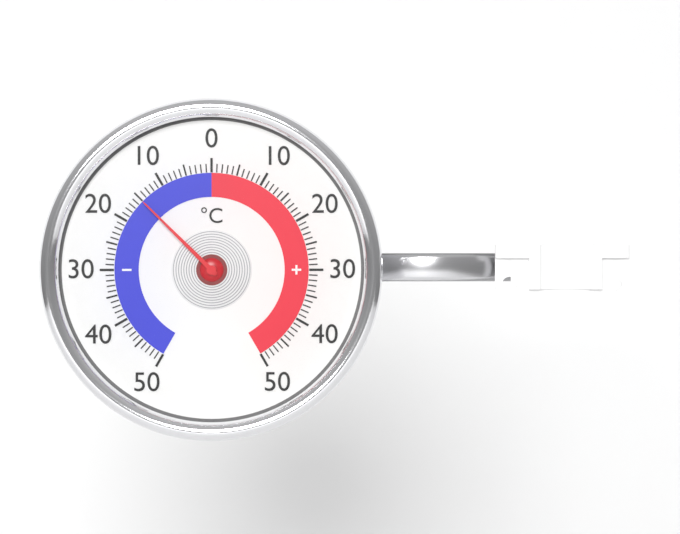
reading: -15 °C
